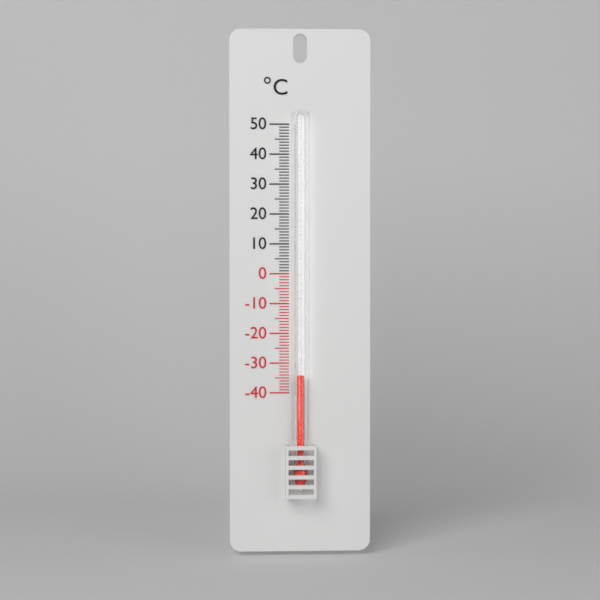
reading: -34 °C
